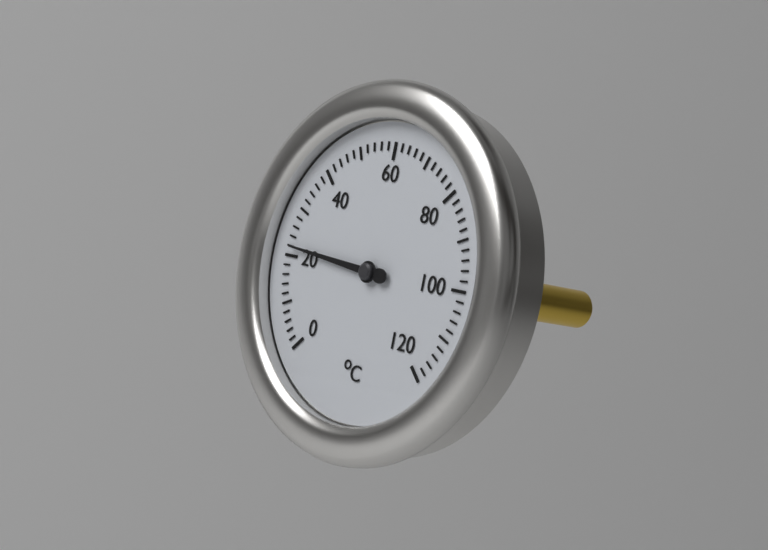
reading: 22 °C
